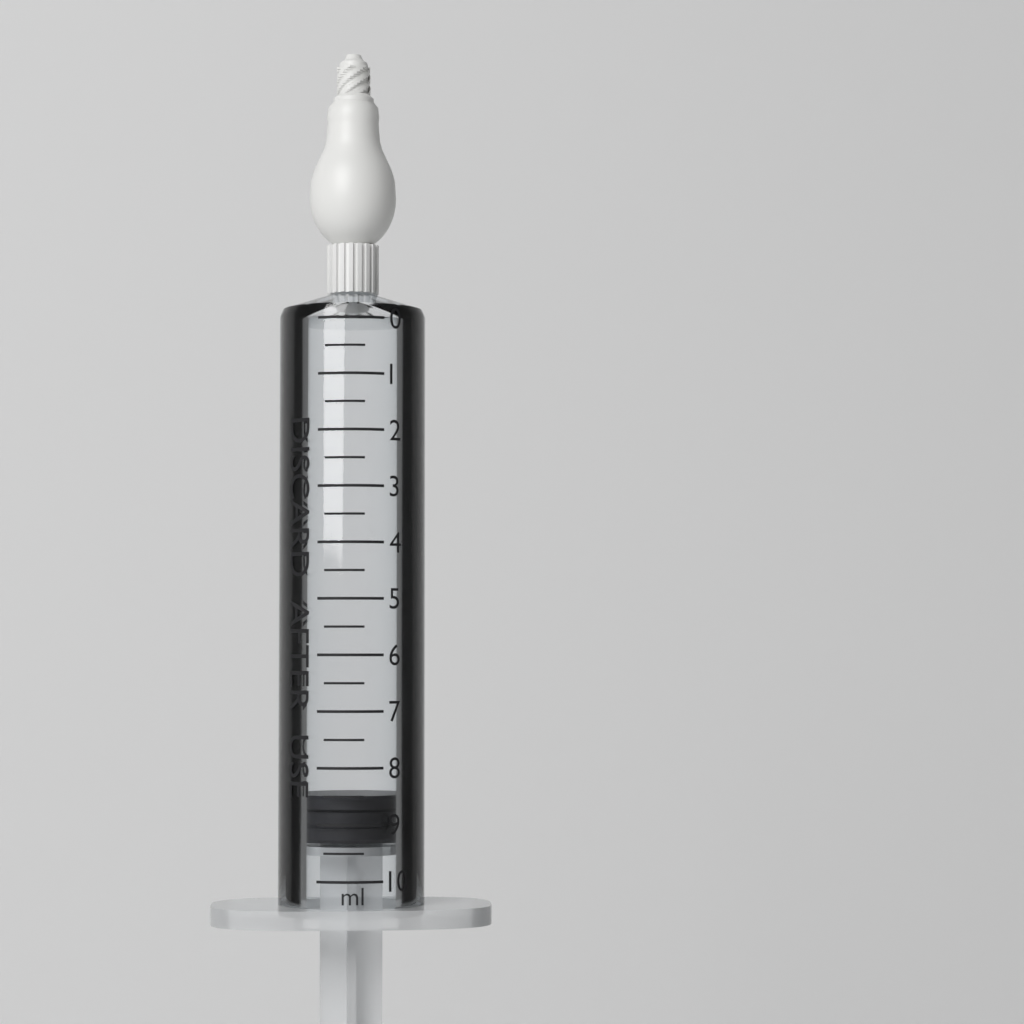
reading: 8.5 ml
